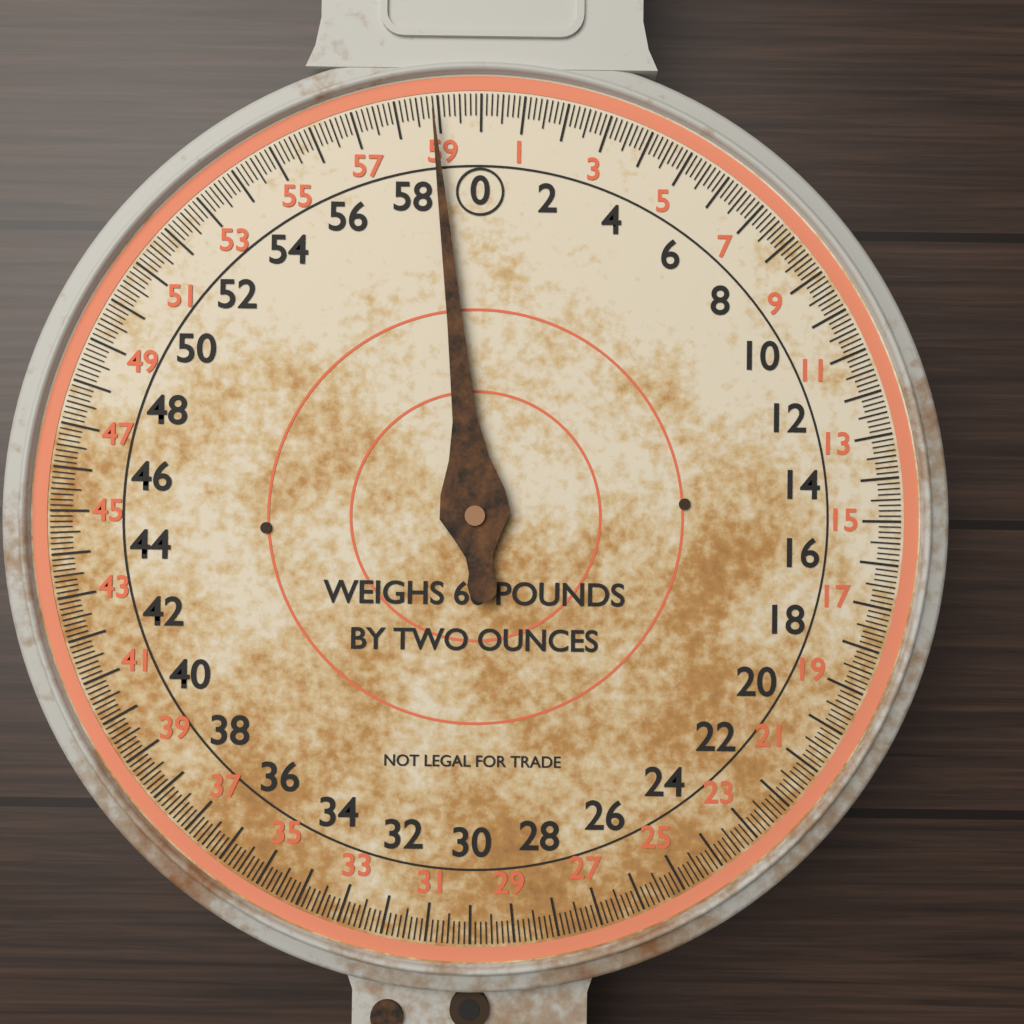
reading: 58.875 lb
